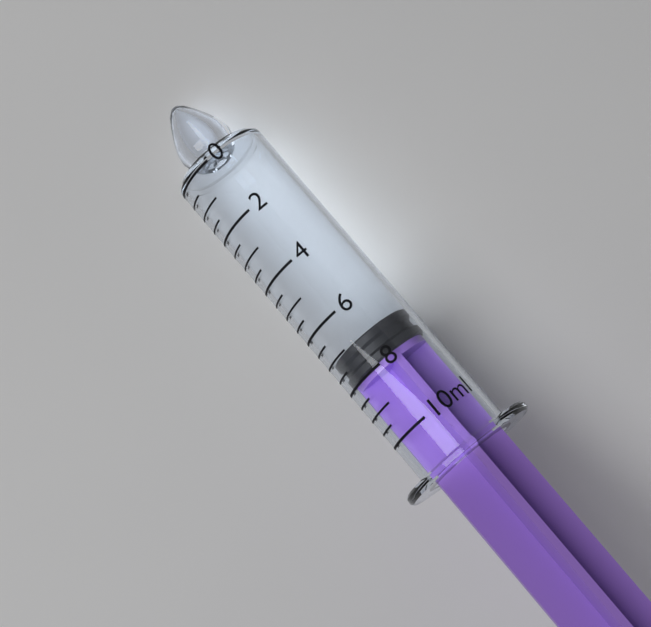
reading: 7.0 ml
